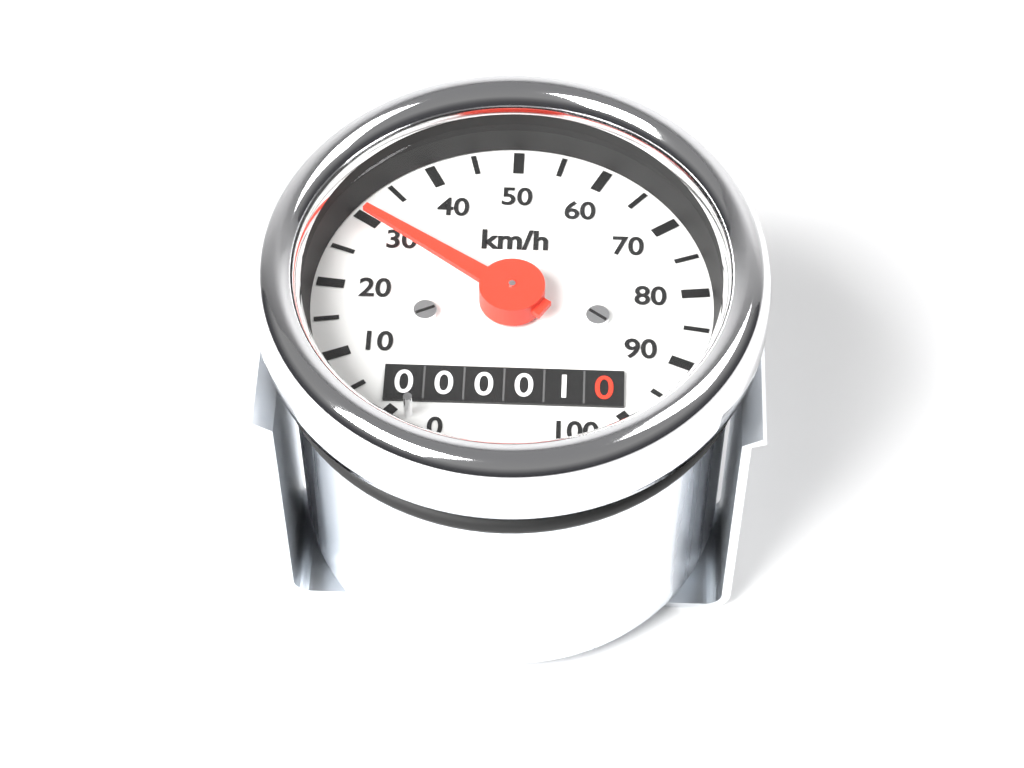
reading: 30 km/h
